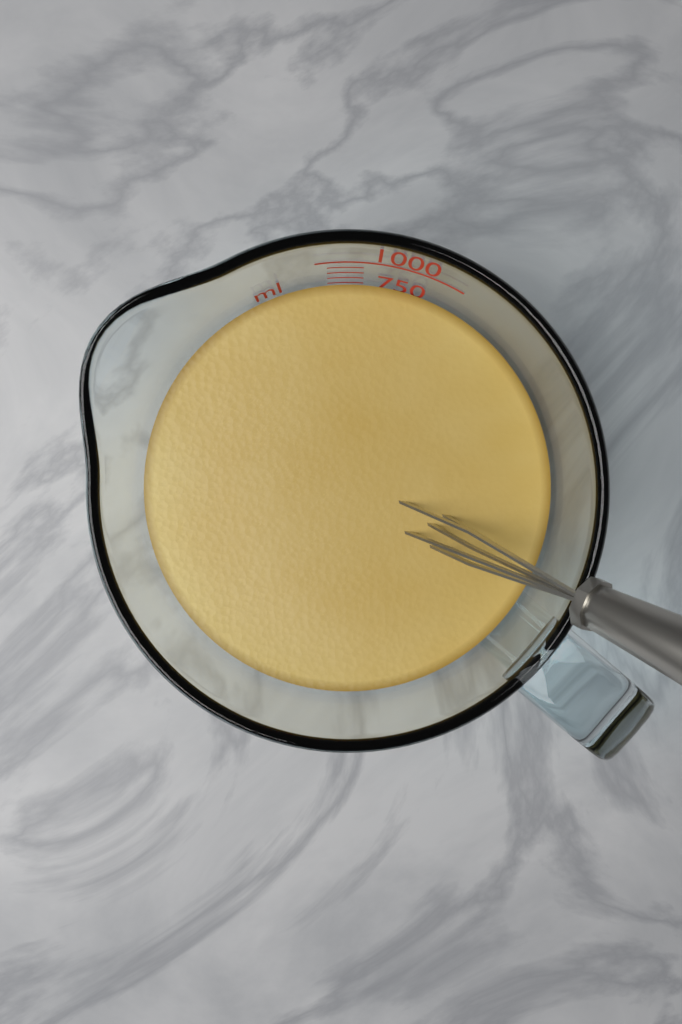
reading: 800 ml
